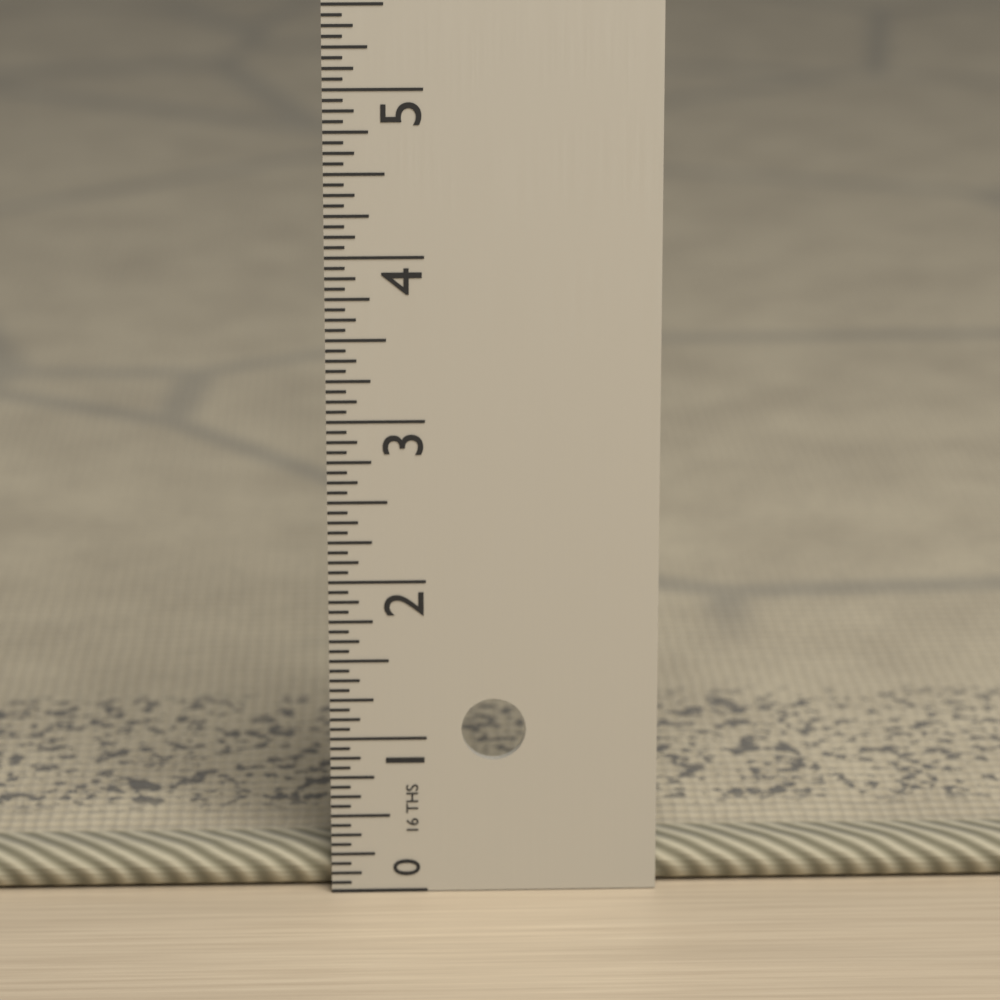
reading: 0.2500 in
